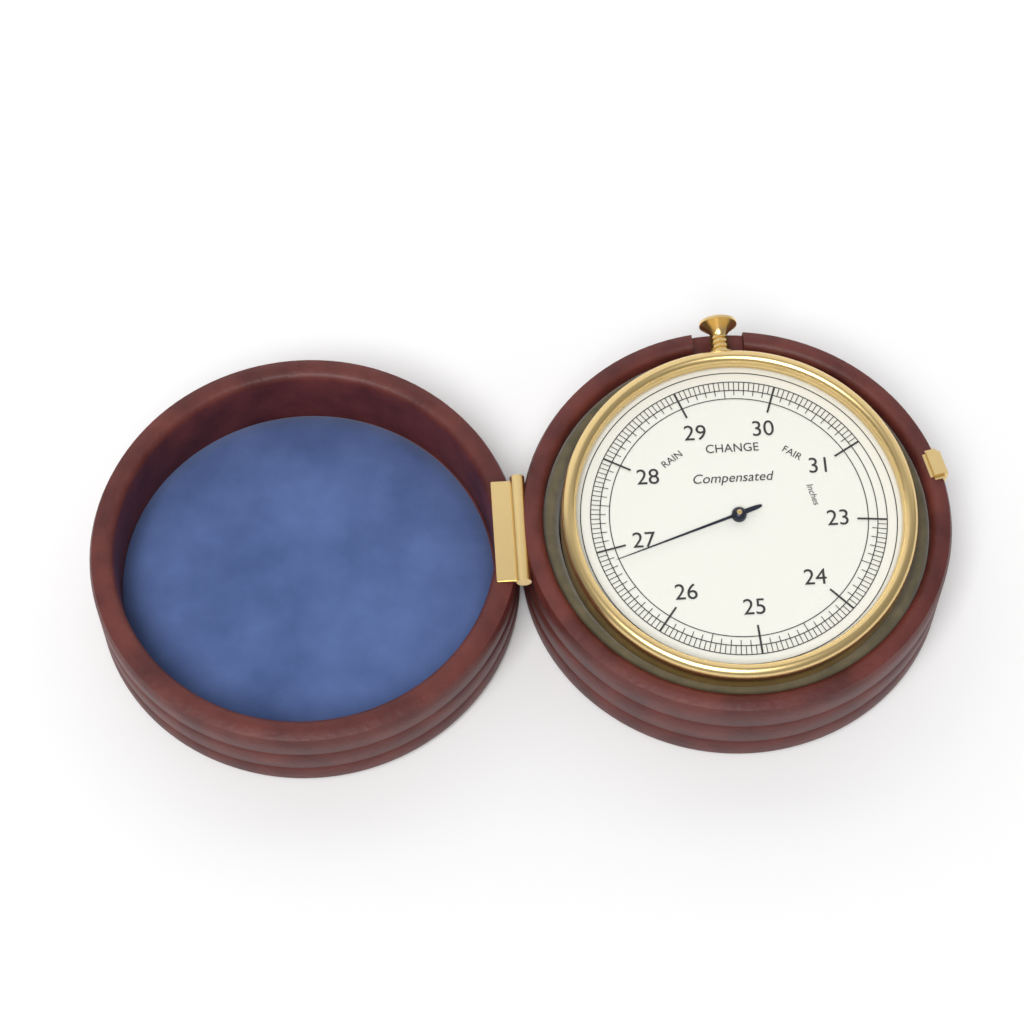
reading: 26.85 inches
